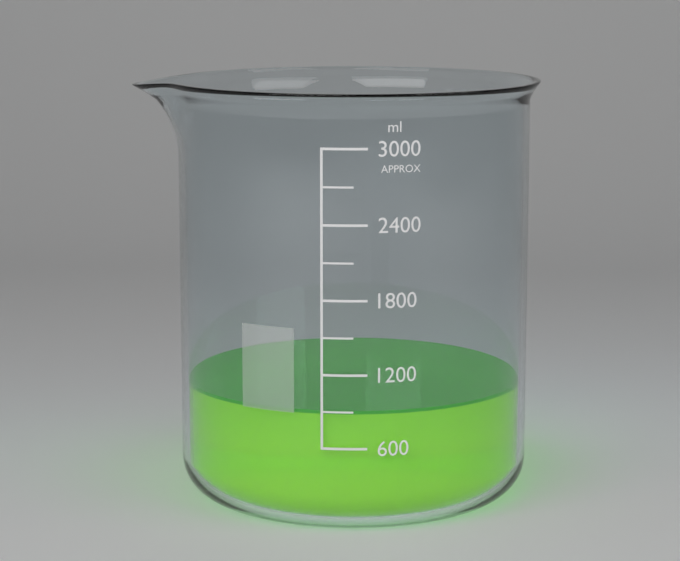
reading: 900 ml
